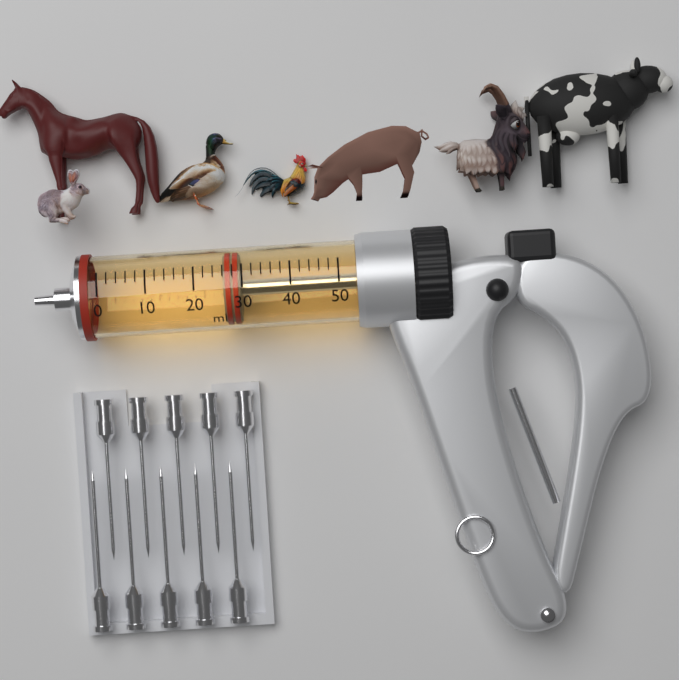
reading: 26 ml
